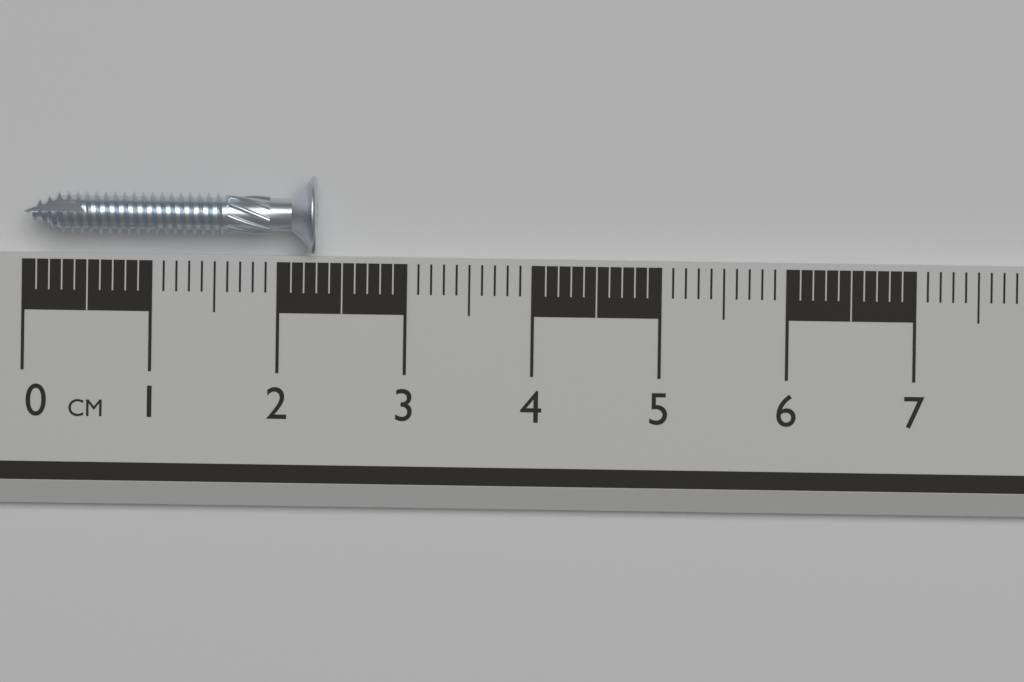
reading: 2.3 cm
